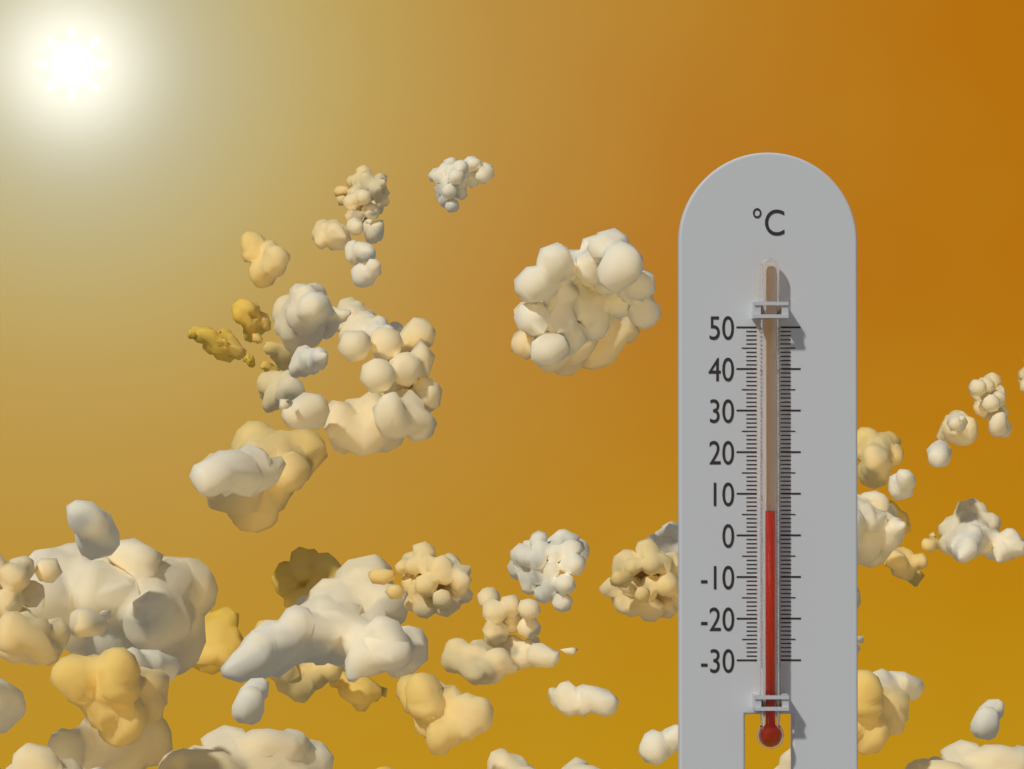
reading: 6 °C
